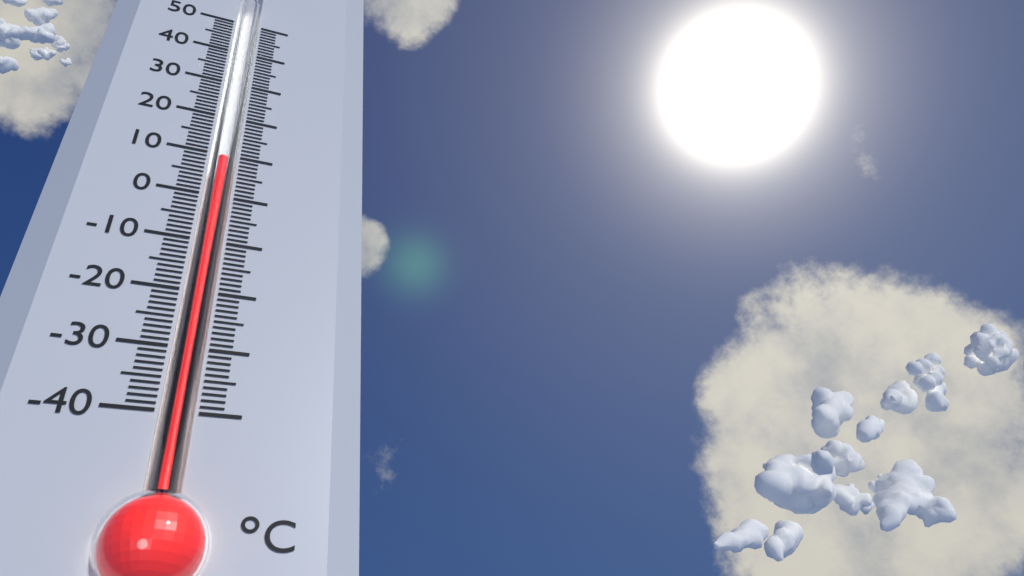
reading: 9 °C
